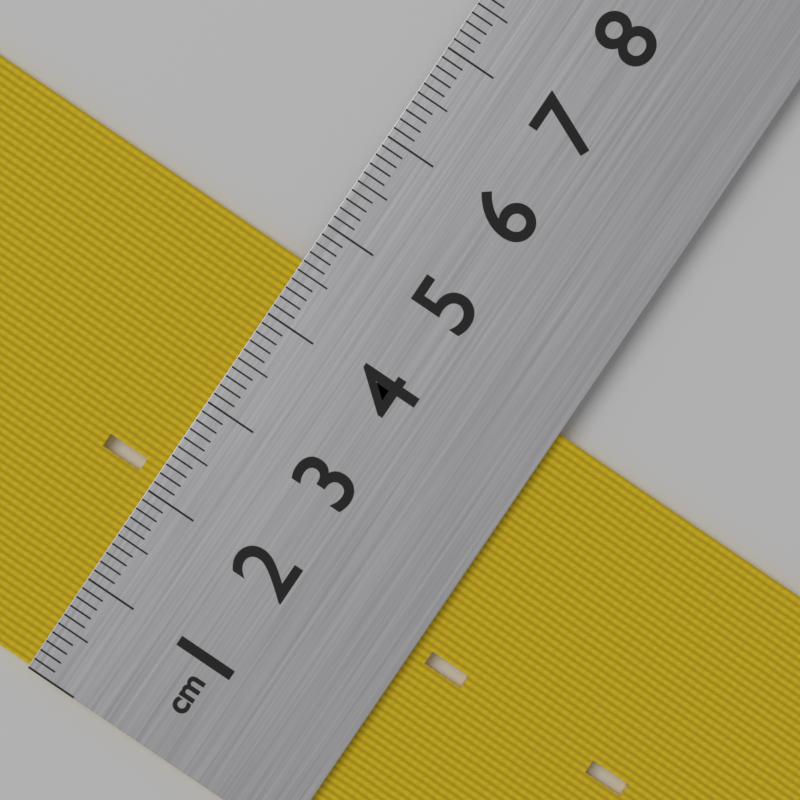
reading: 4.6 cm
